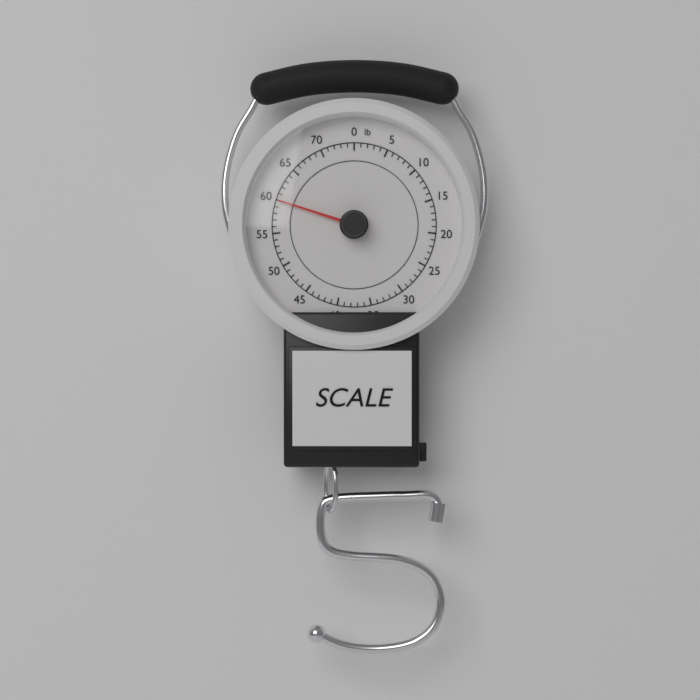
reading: 60 lb
